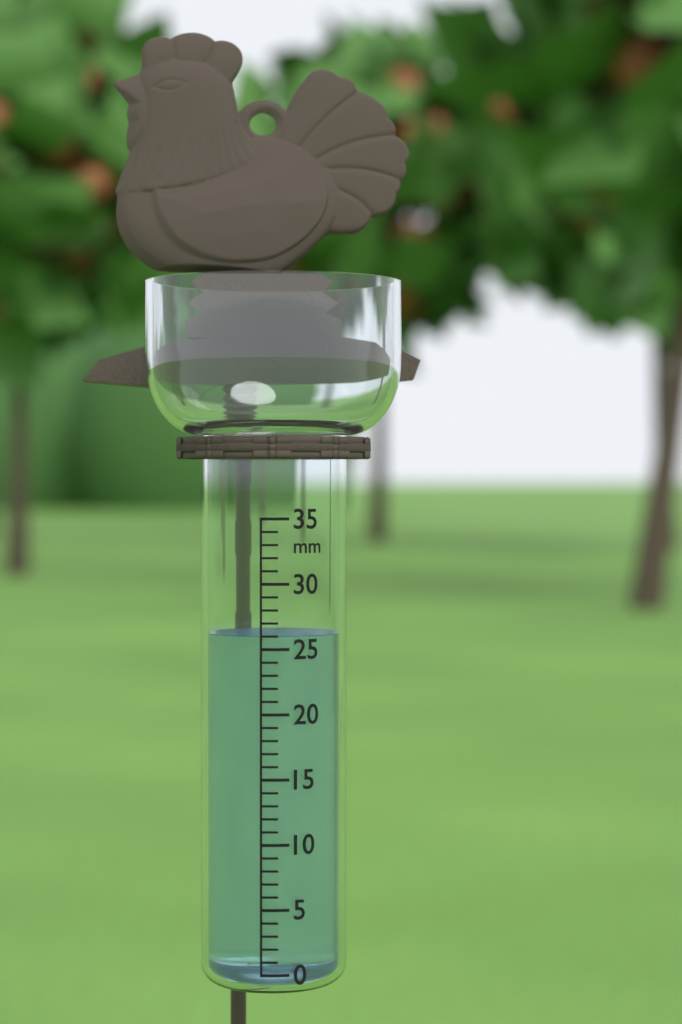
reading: 26 mm
